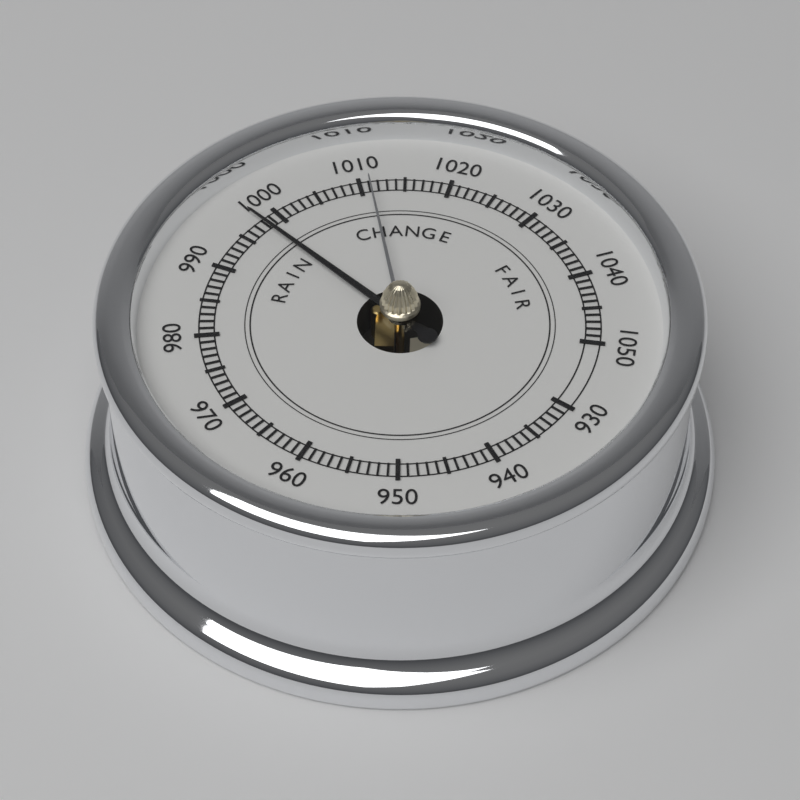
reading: 998 (no unit)
